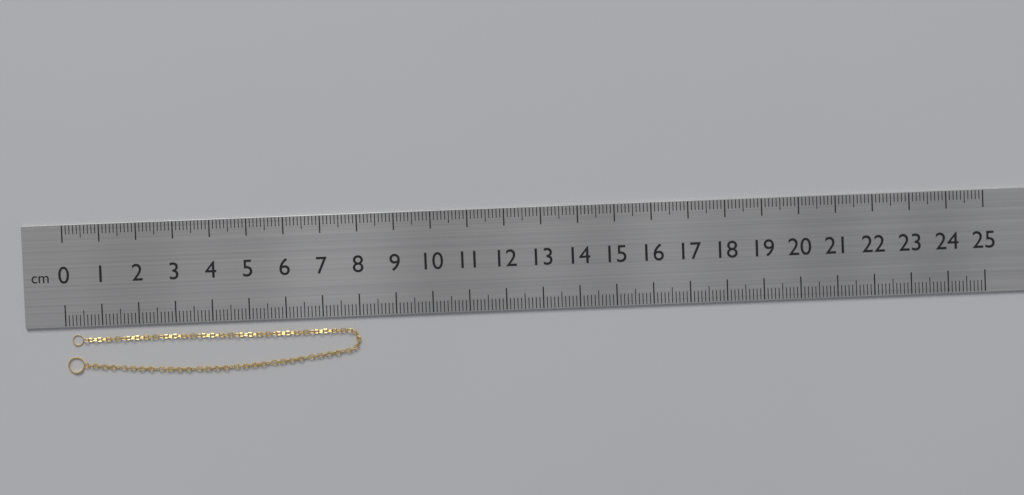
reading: 8.0 cm
